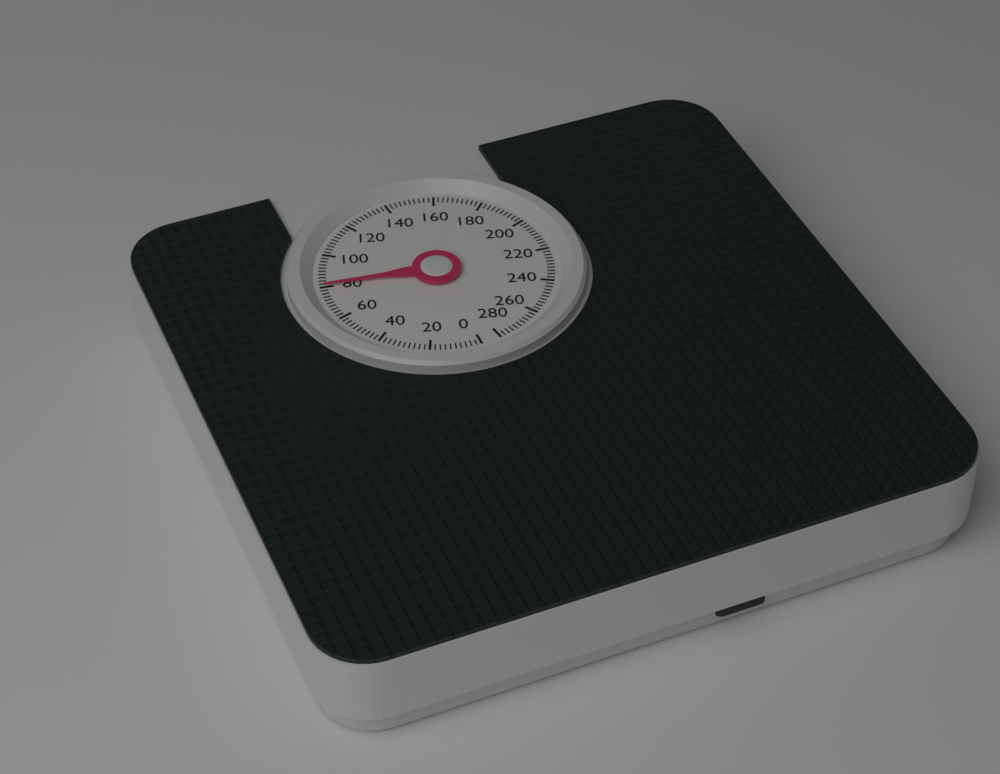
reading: 80 (no unit)
